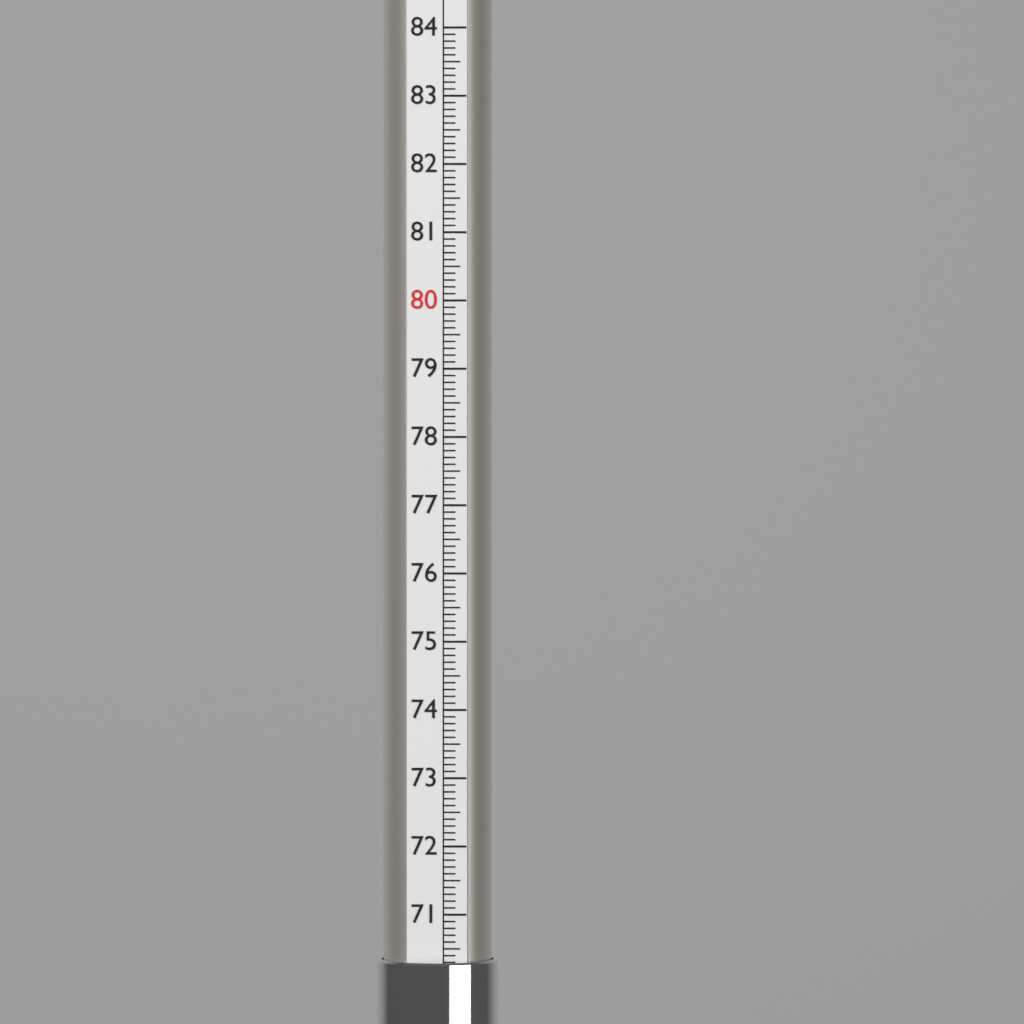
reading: 70.3 (no unit)
